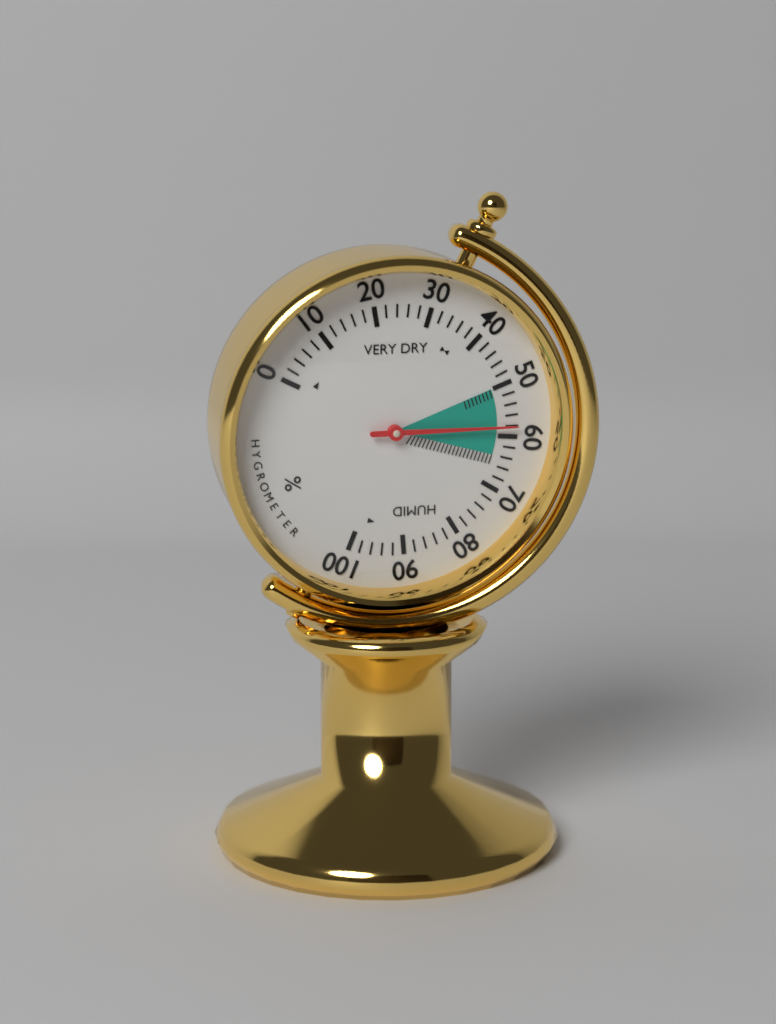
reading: 58 %
